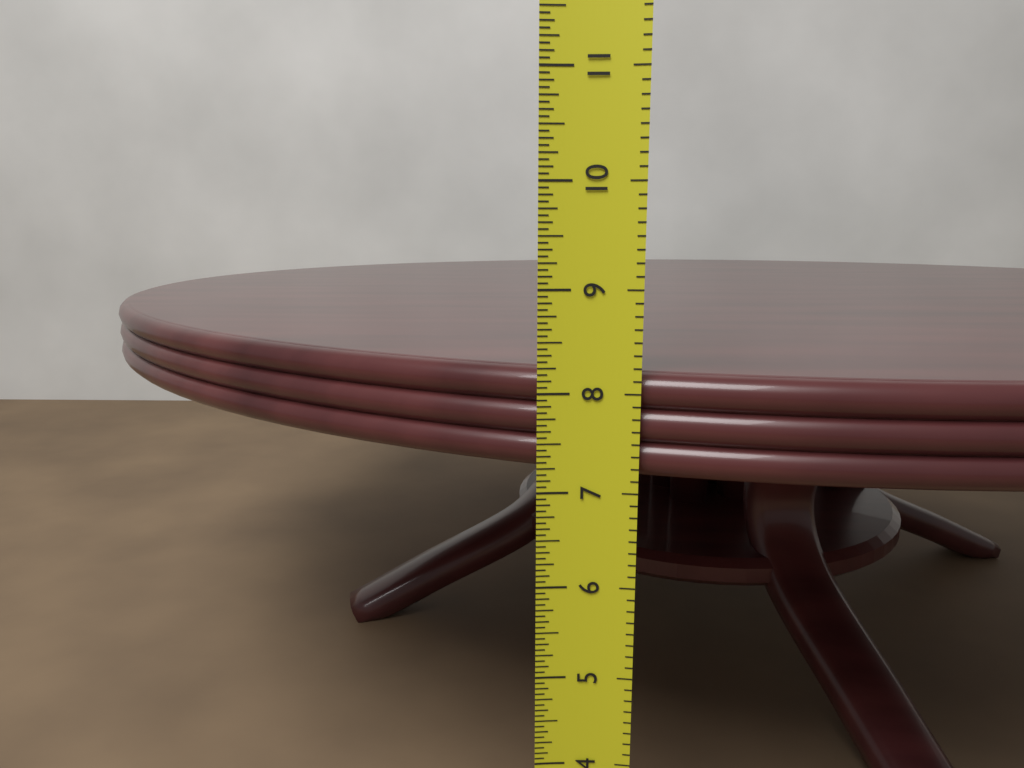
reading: 8.1875 in
